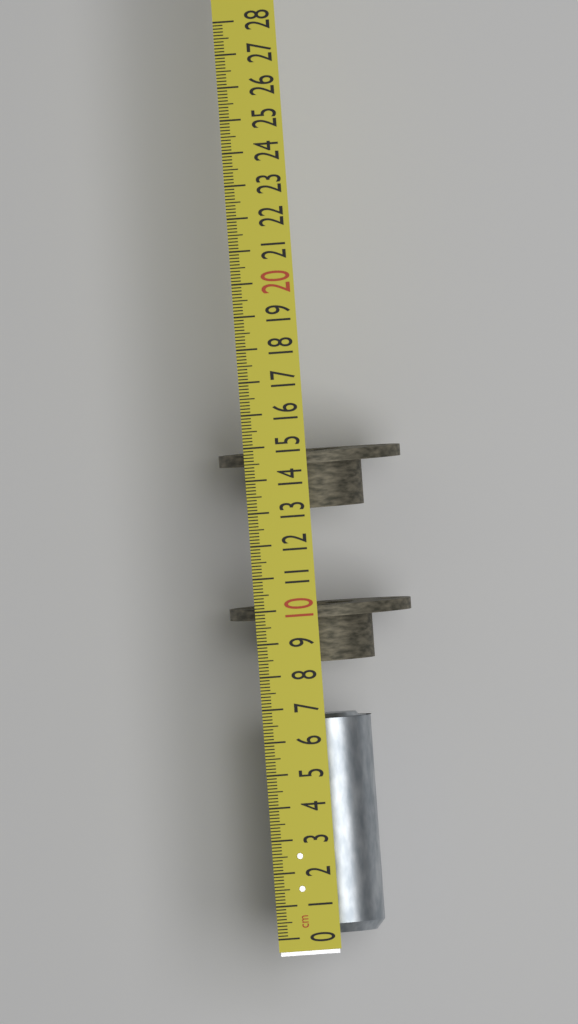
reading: 6.7 cm
